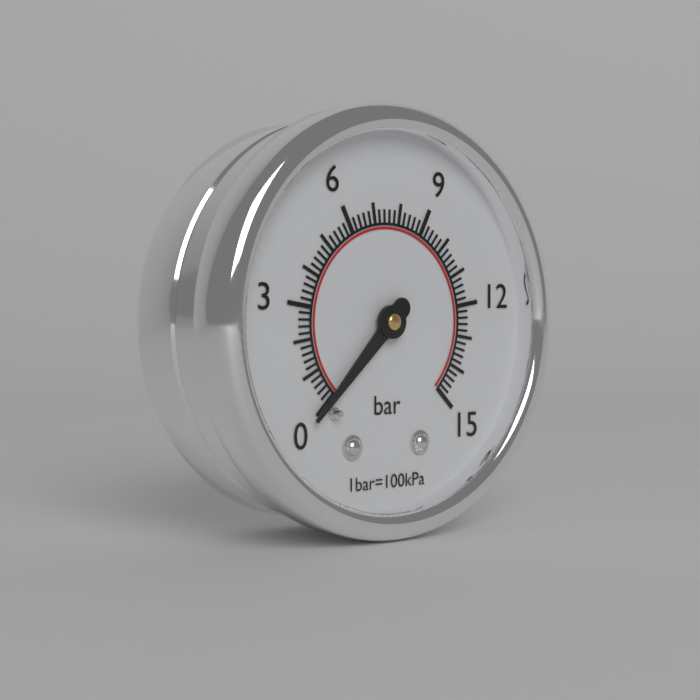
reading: 0.0 bar
